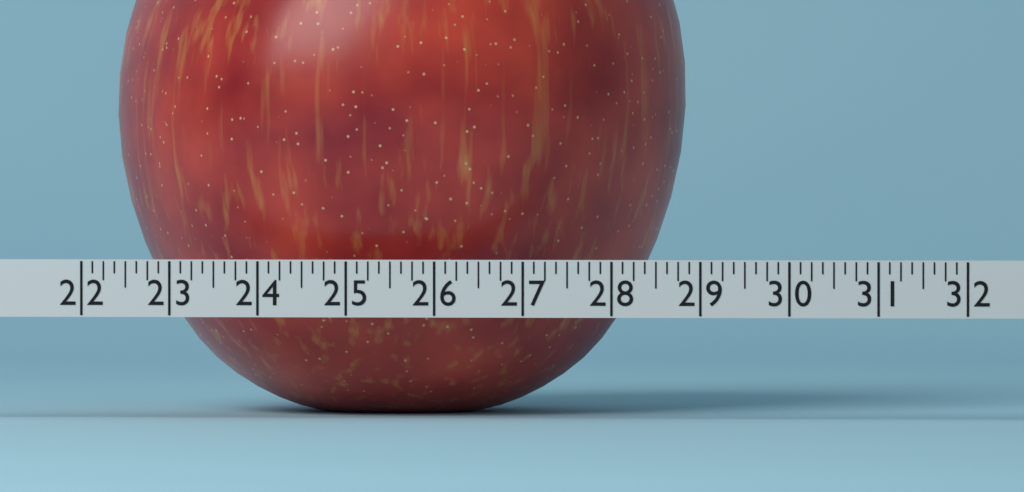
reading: 28.625 (no unit)
